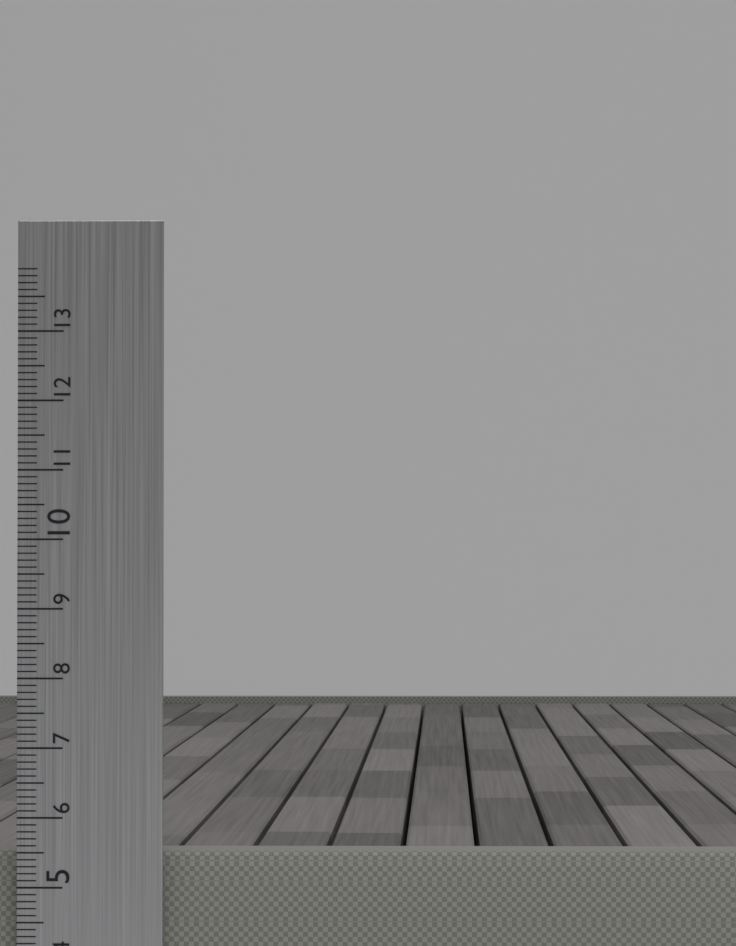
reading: 5.5 cm
